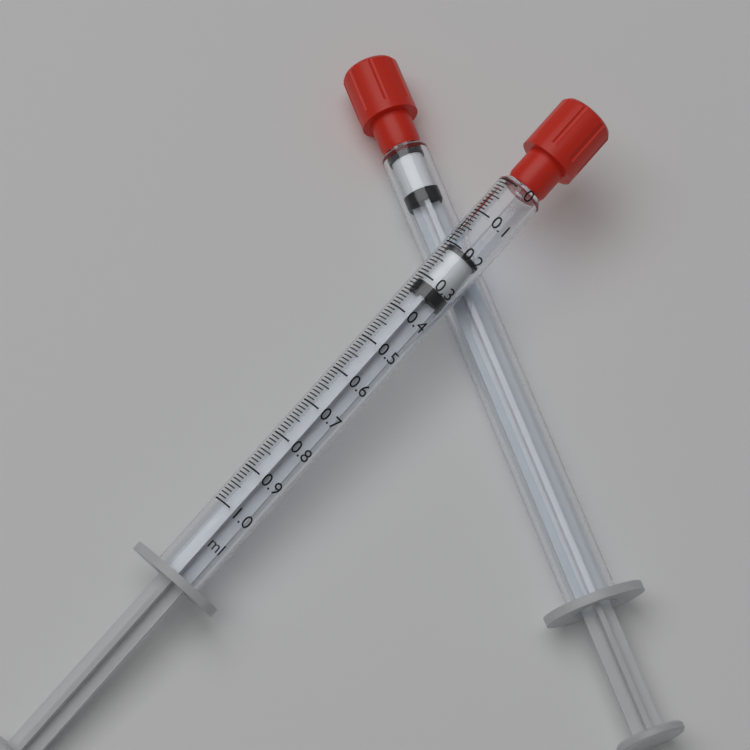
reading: 0.20 ml
